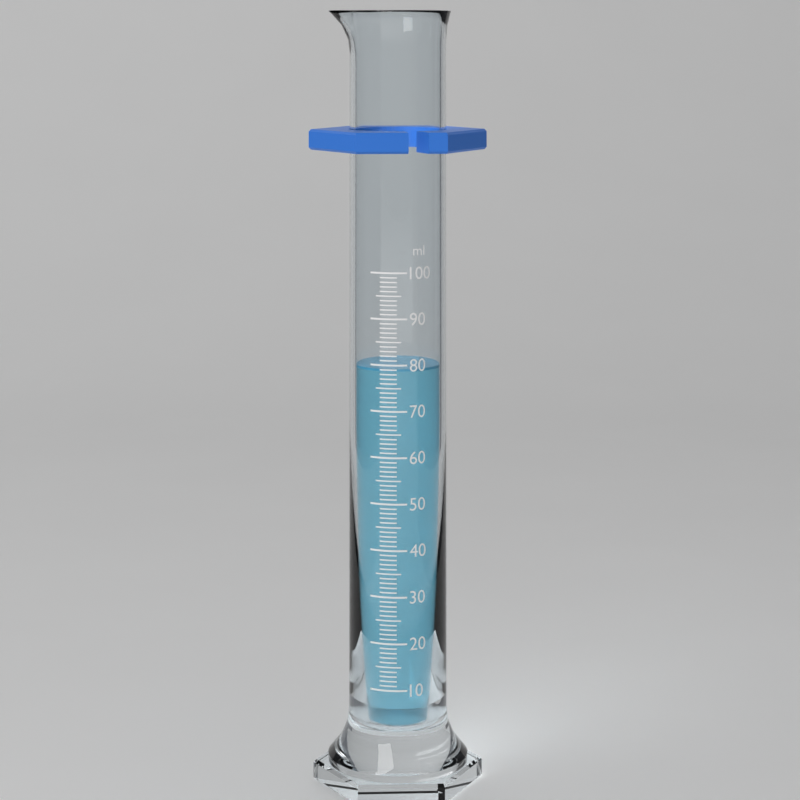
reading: 79 ml
